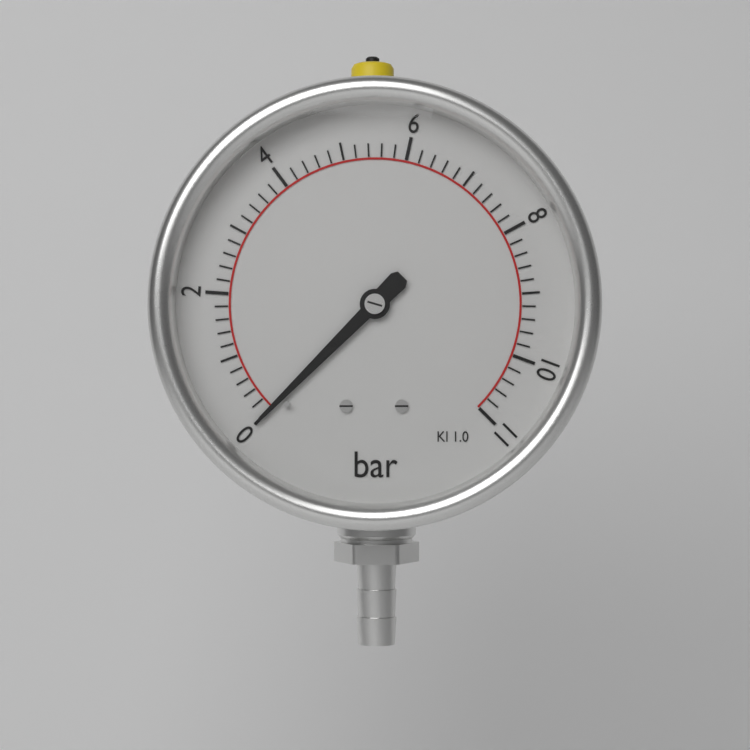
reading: 0.0 bar
